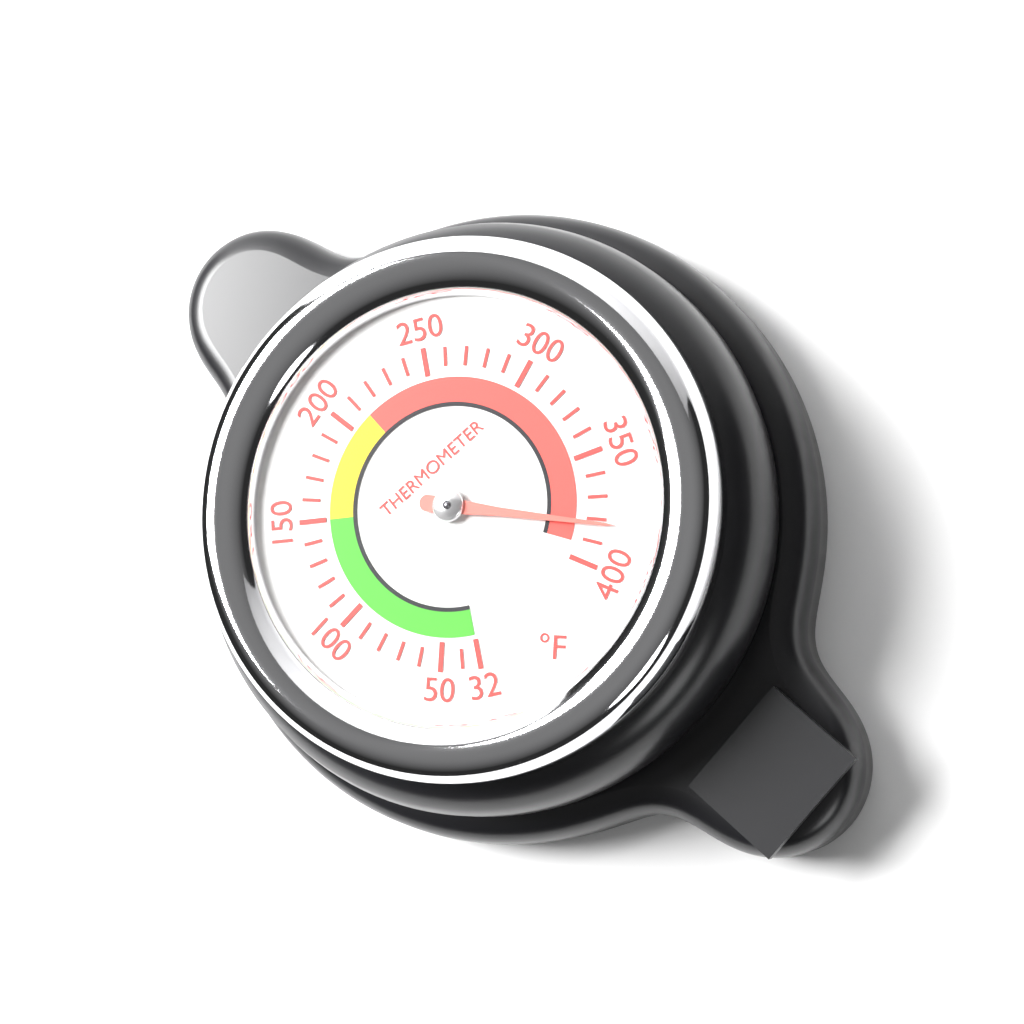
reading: 382 °F
